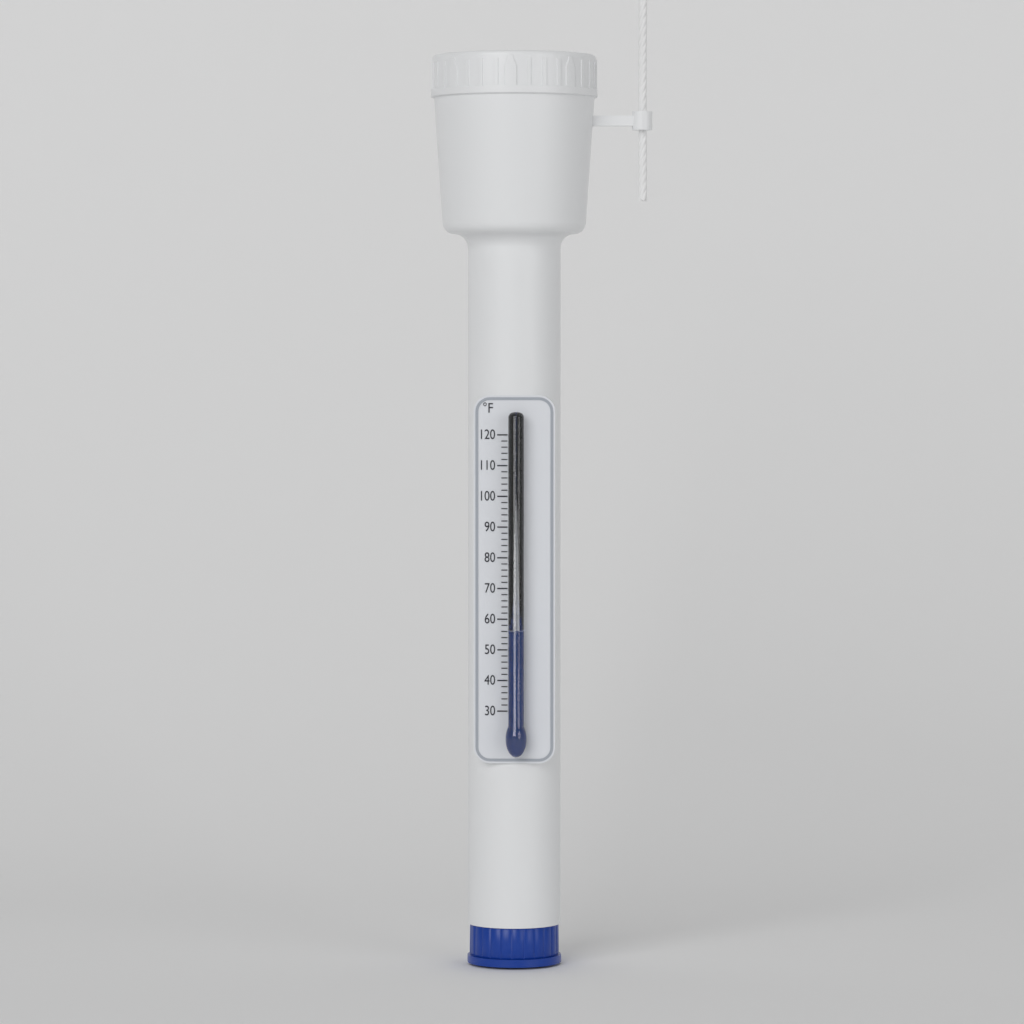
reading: 56 °F
